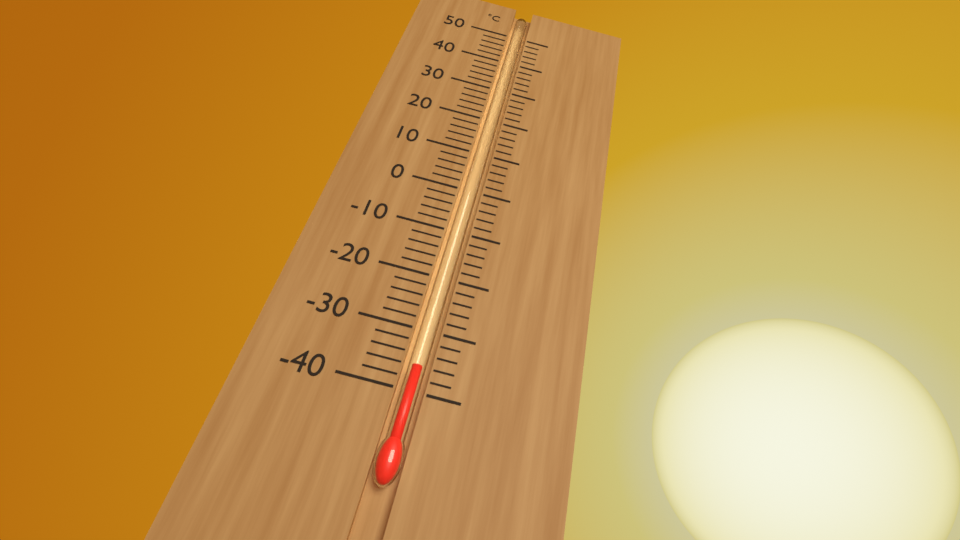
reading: -36 °C
